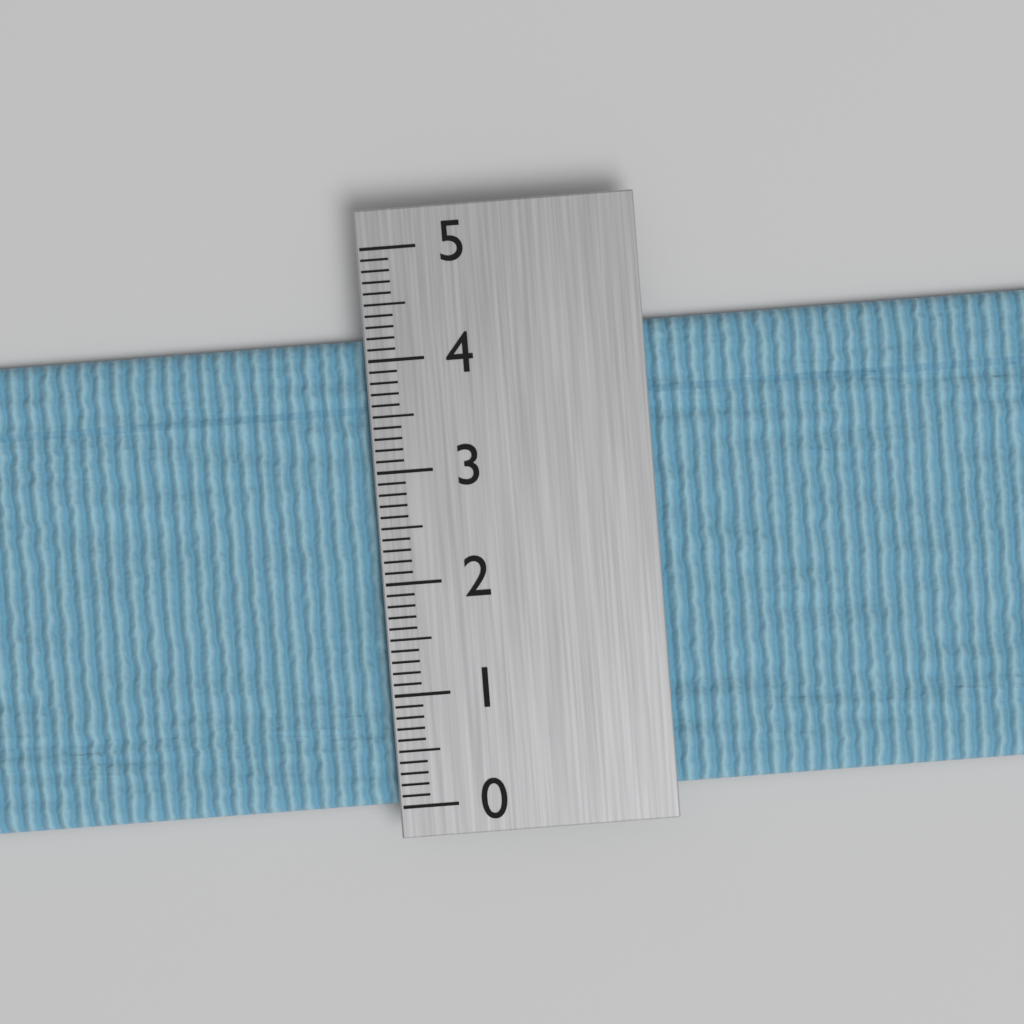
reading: 4.2 (no unit)
